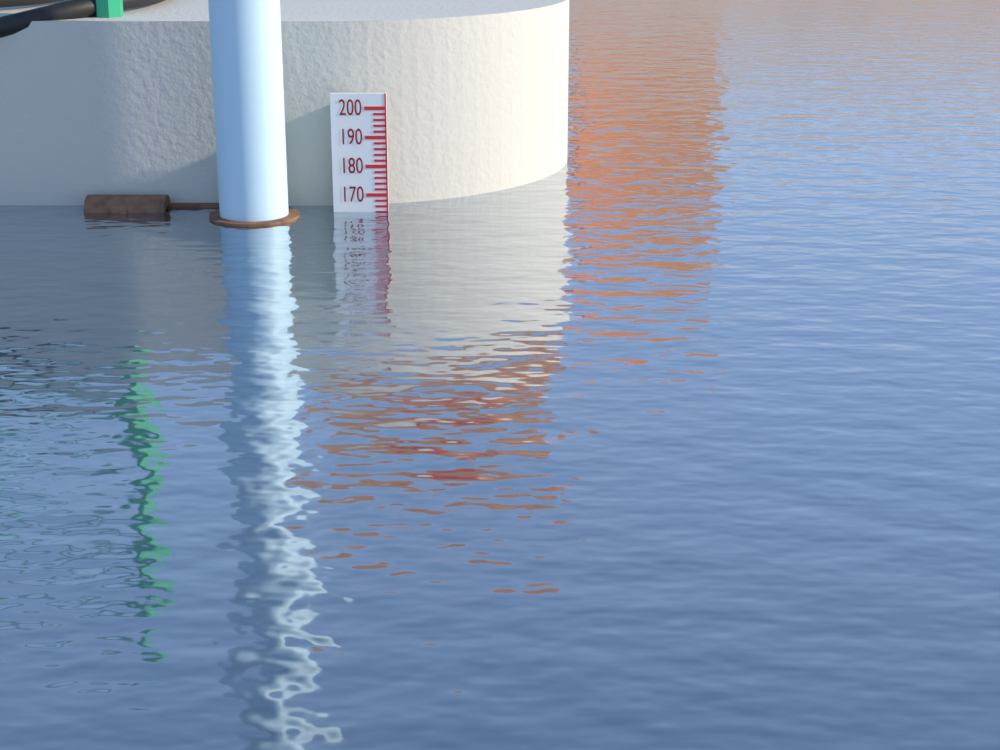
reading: 164 (no unit)
